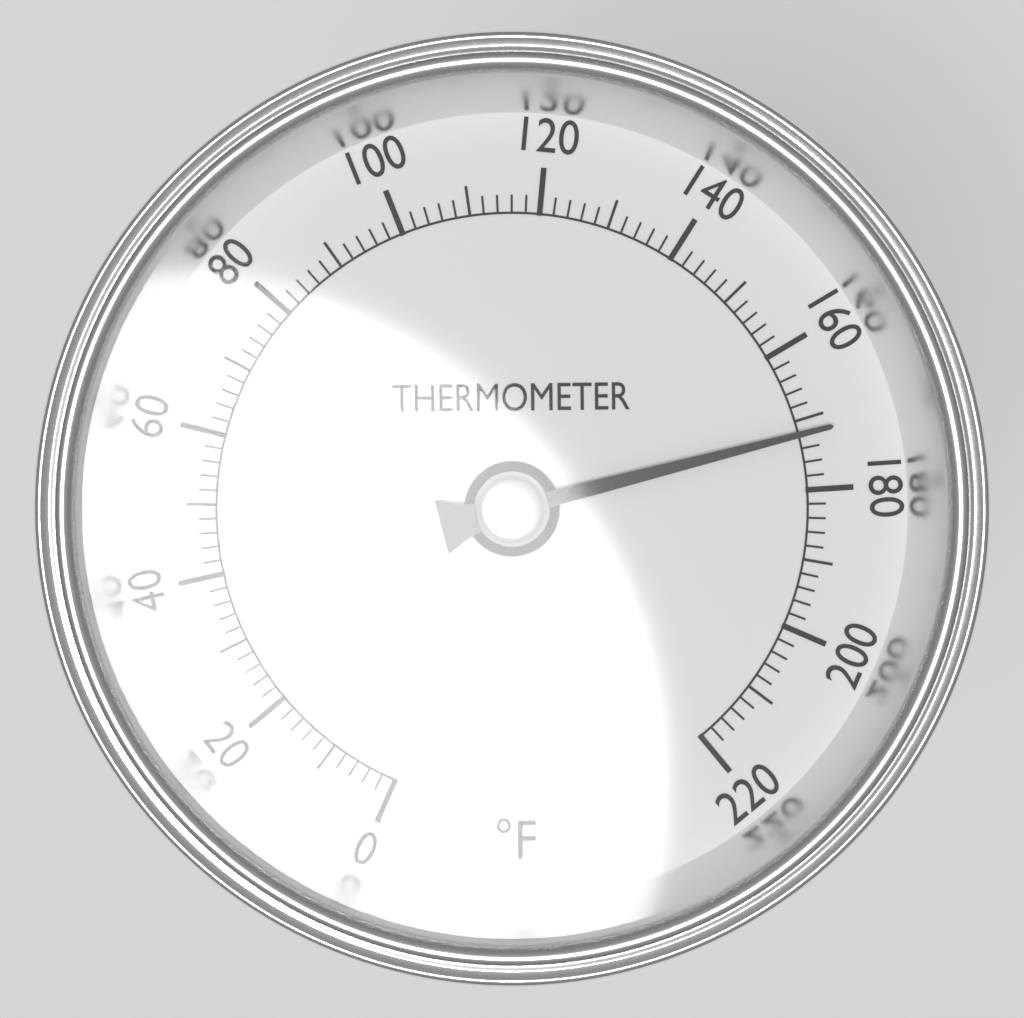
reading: 172 °F
